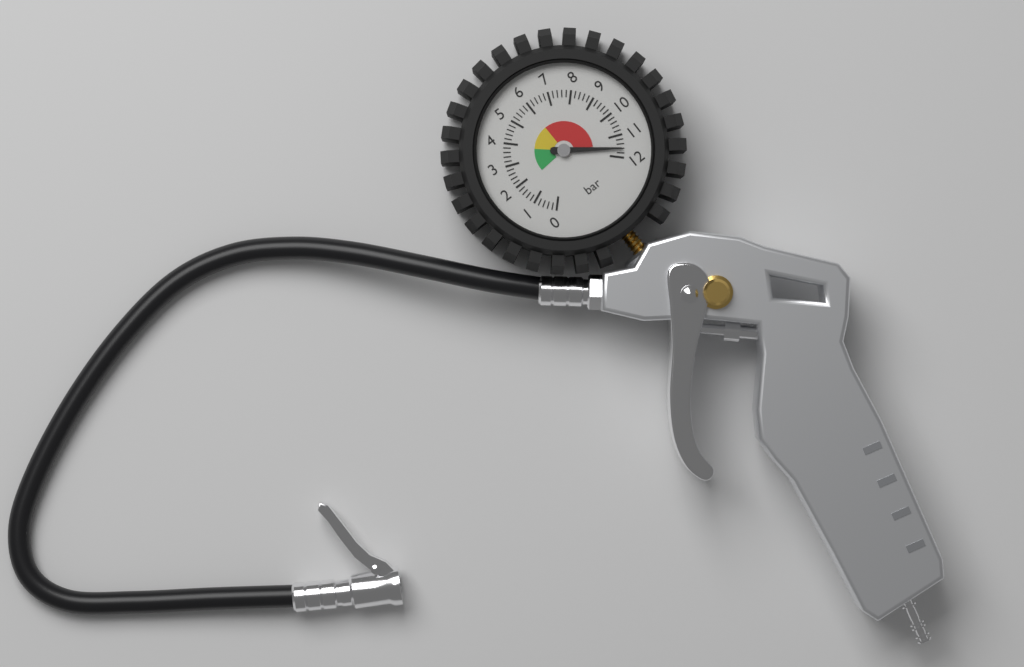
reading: 11.6 bar
